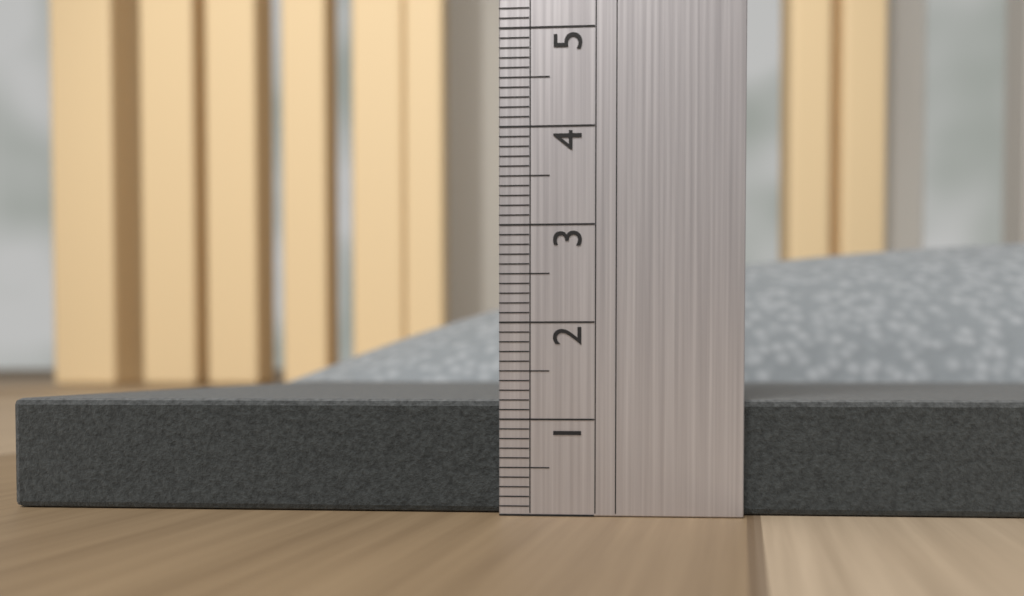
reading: 1.2 (no unit)
